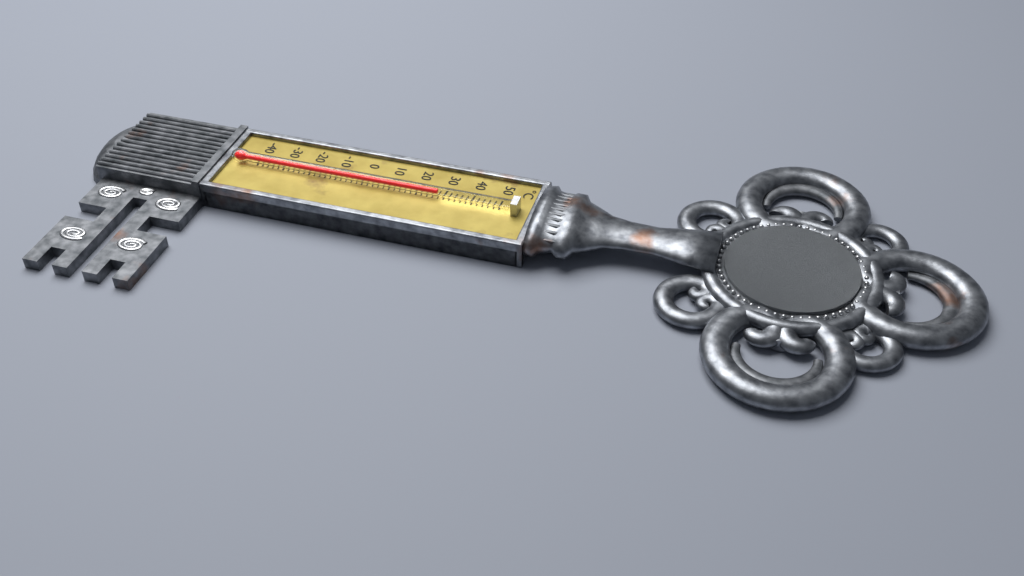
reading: 28 °C
